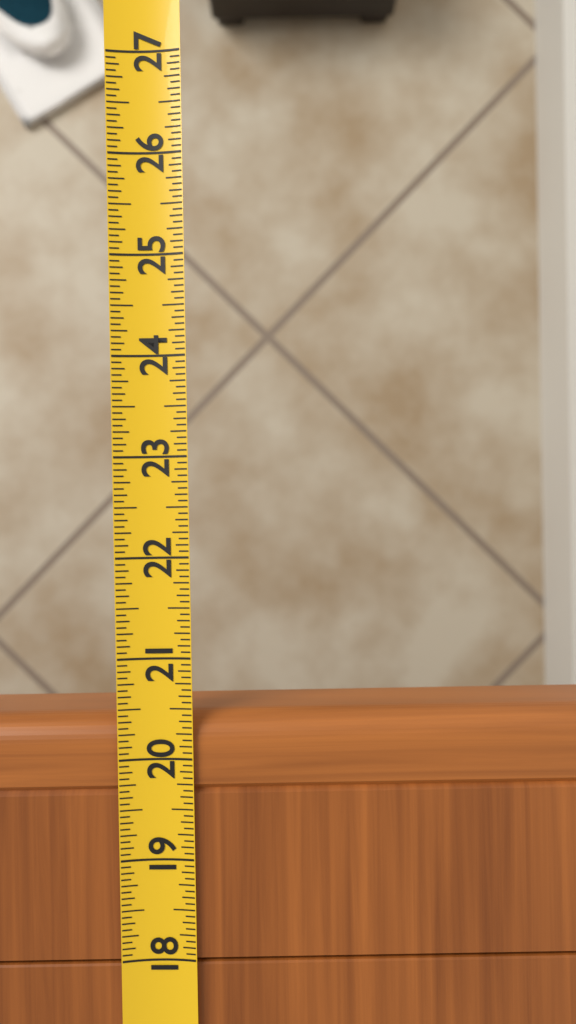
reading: 20.4375 (no unit)
